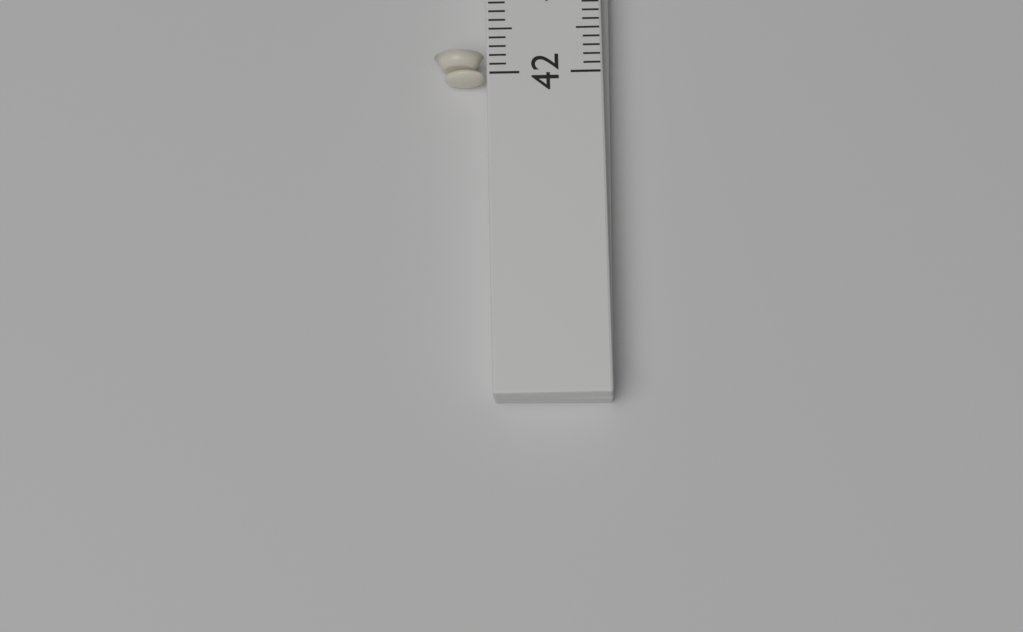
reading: 42.3 (no unit)
